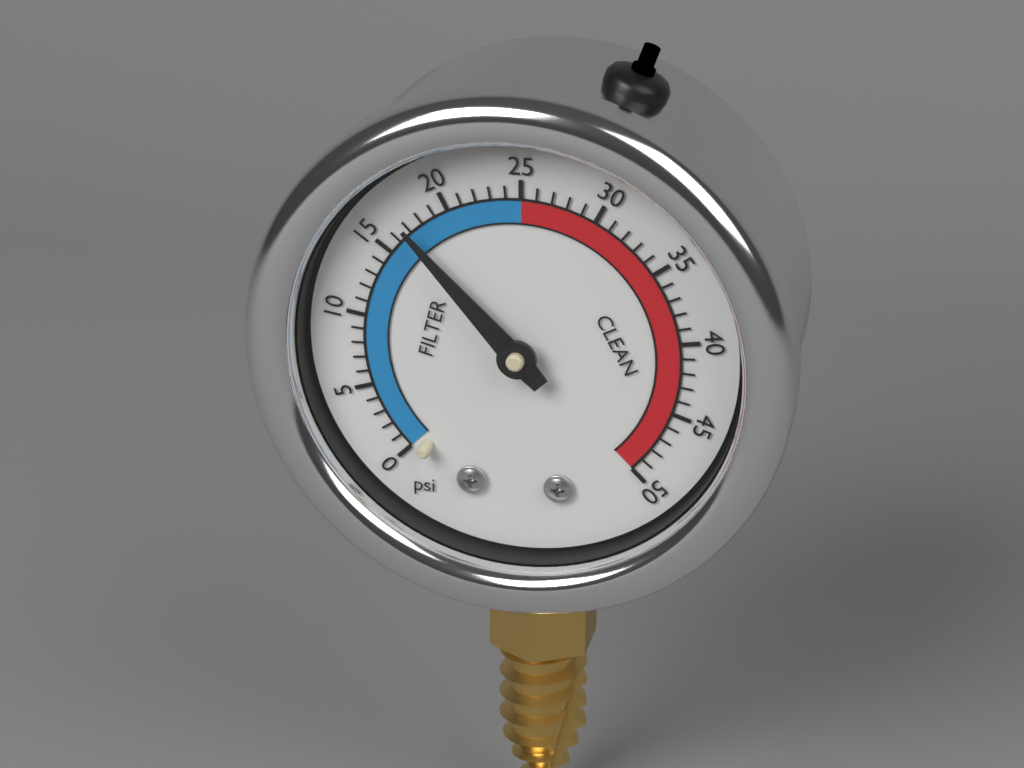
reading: 17 psi
